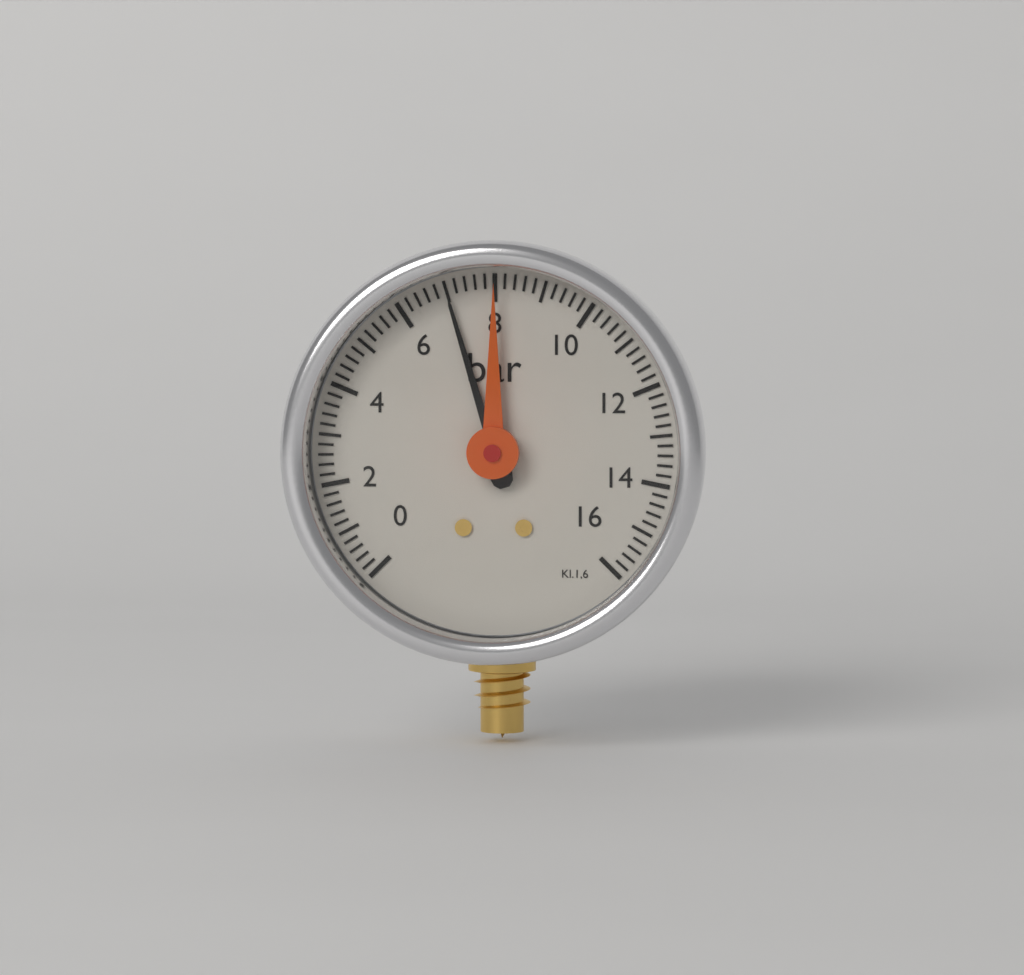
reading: 7.0 bar
